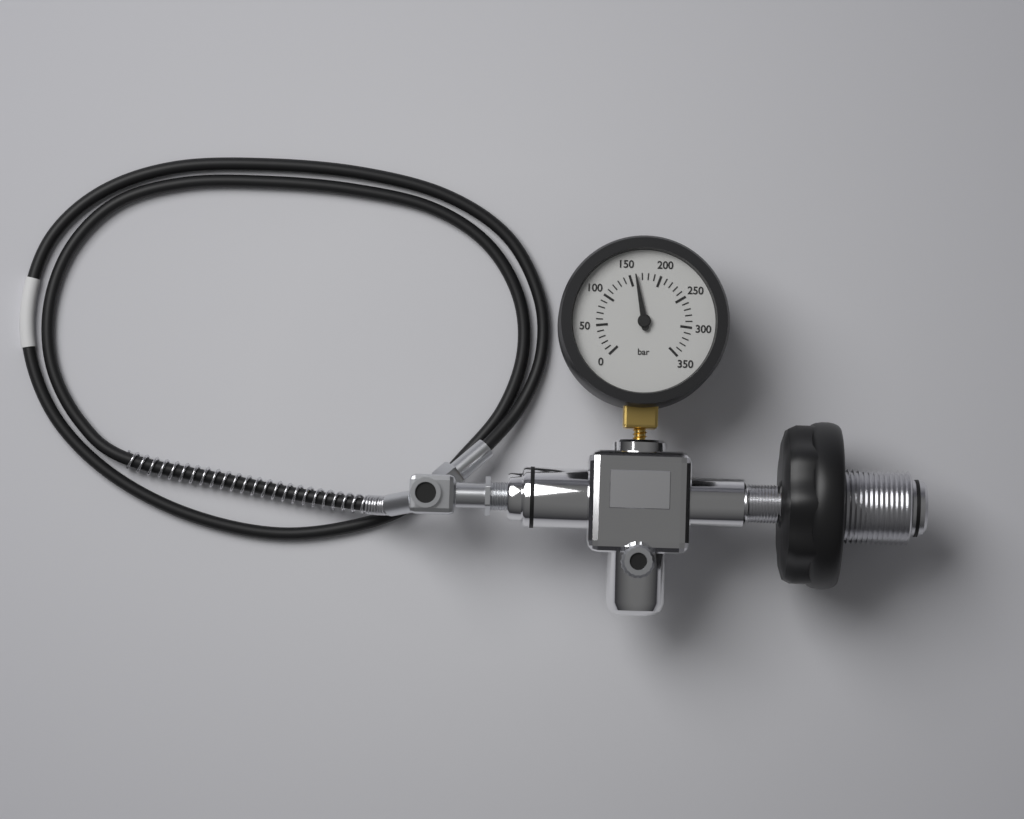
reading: 160 bar
